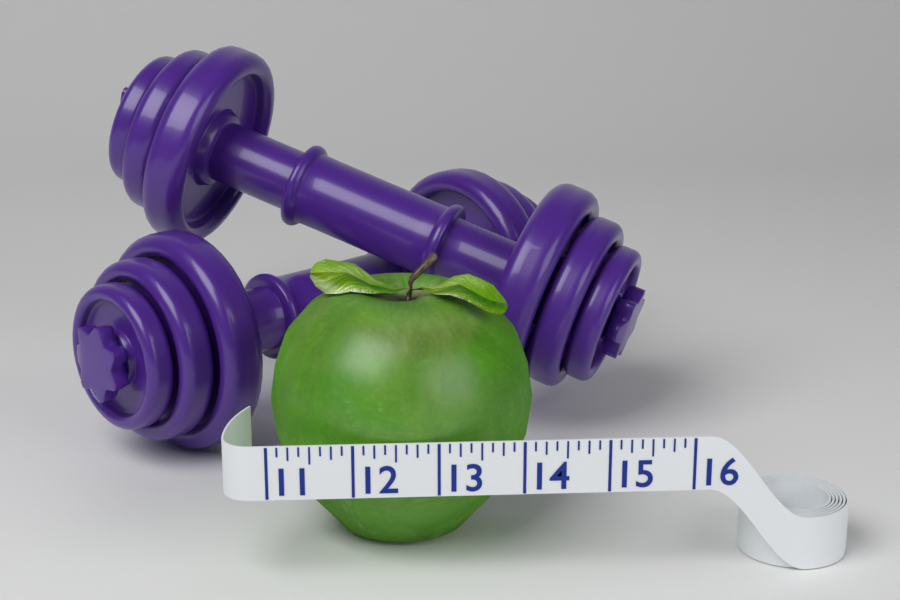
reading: 14.250 (no unit)
